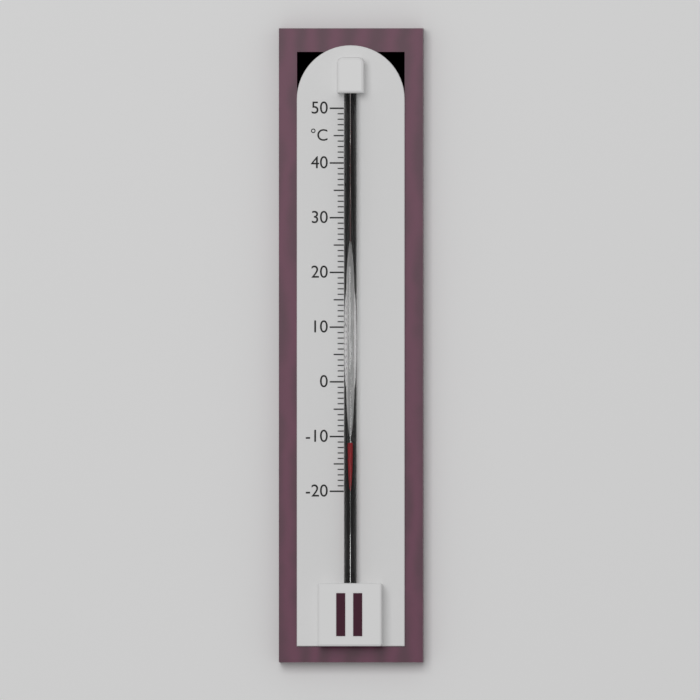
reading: -11 °C
